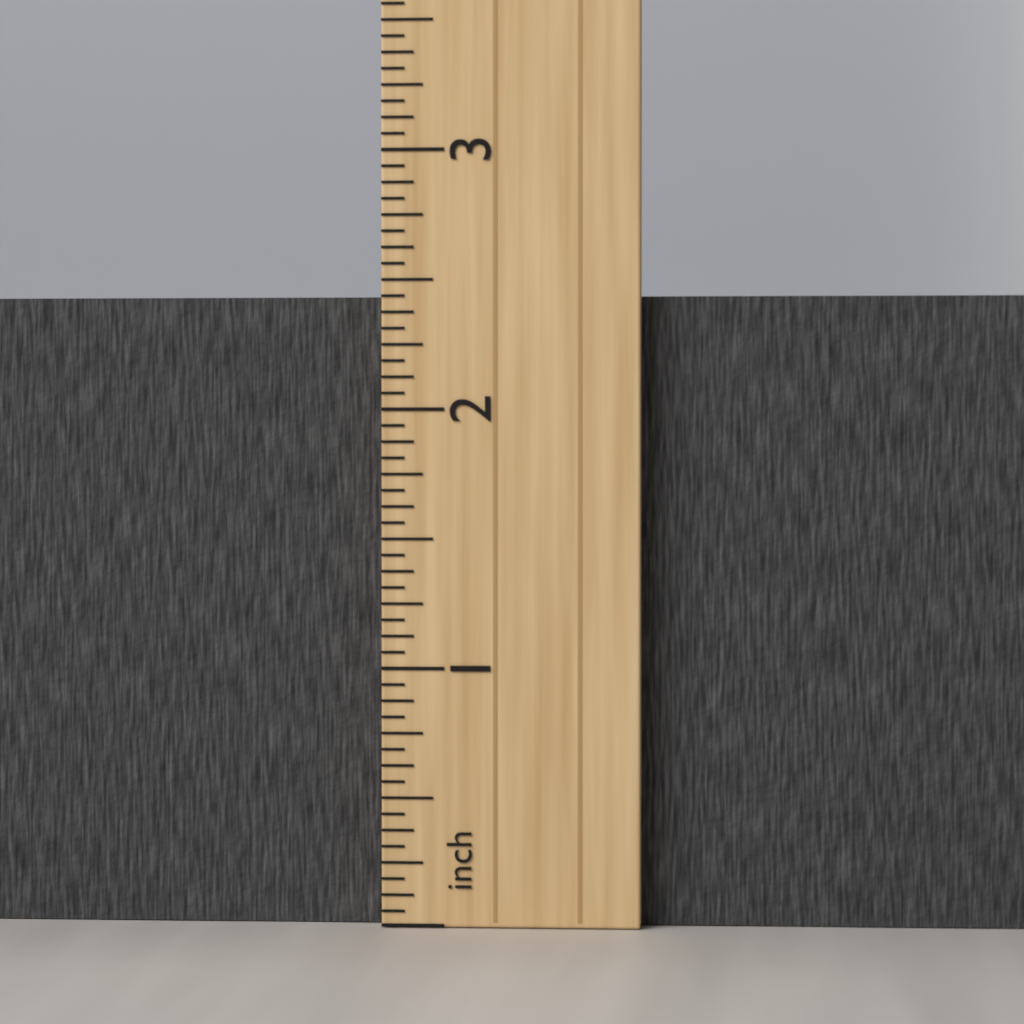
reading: 2.4375 inch
